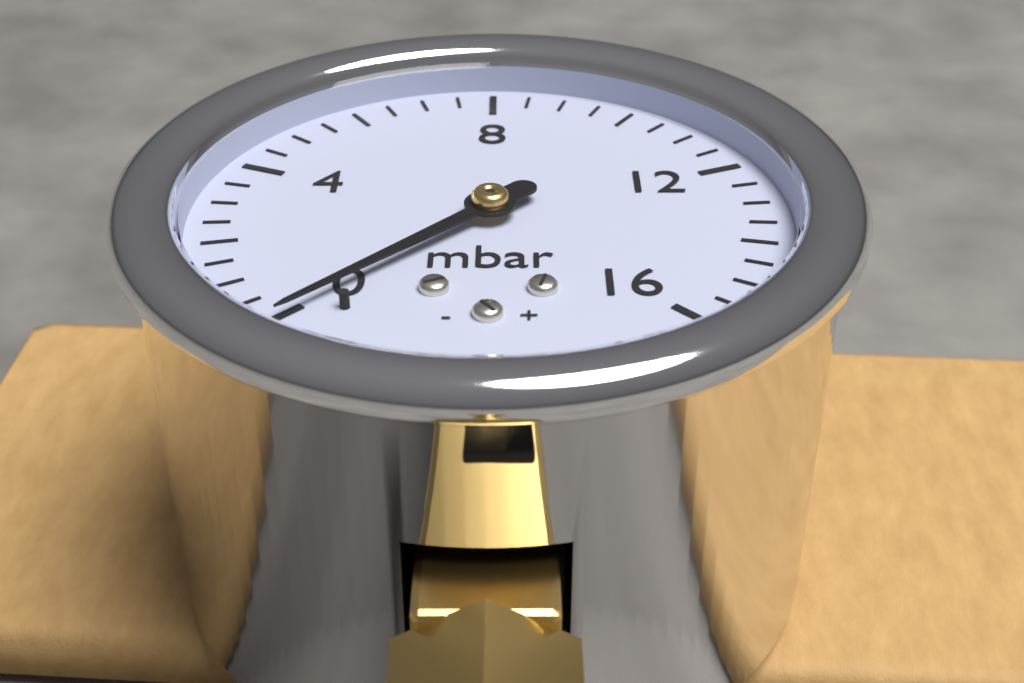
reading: 0.0 mbar
